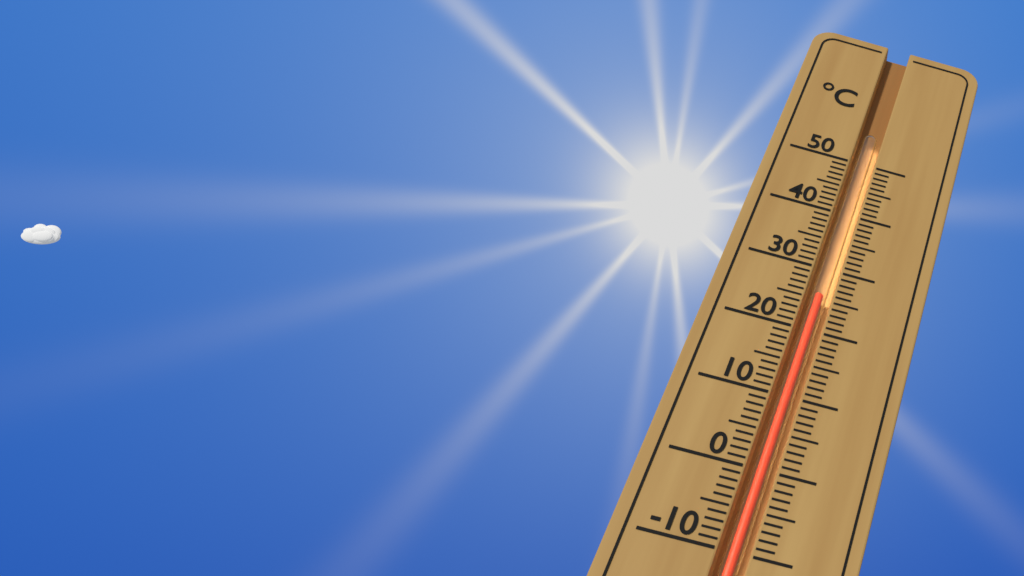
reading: 26 °C
